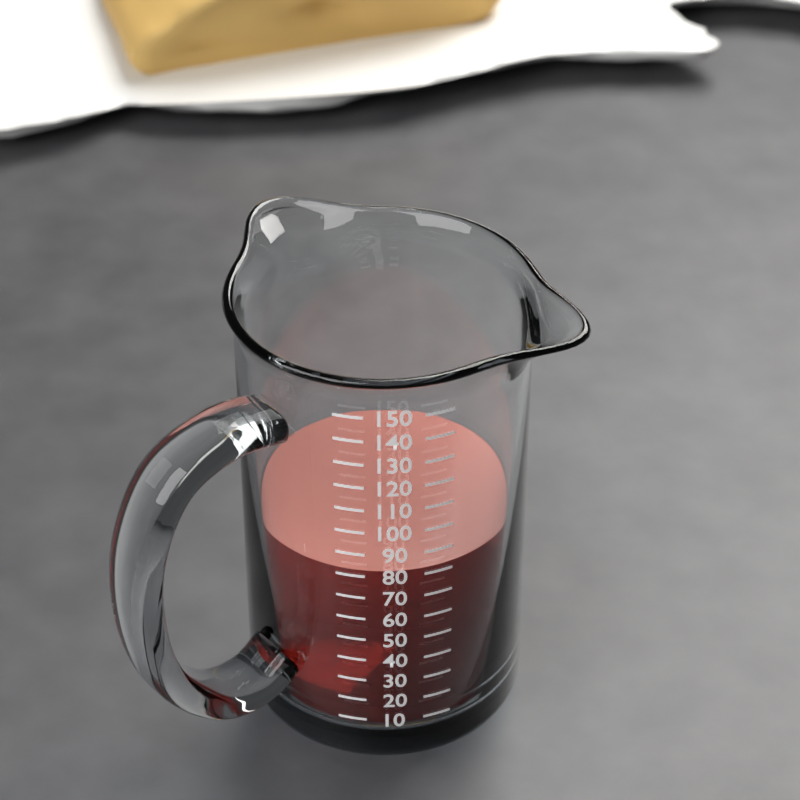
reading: 80 (no unit)
